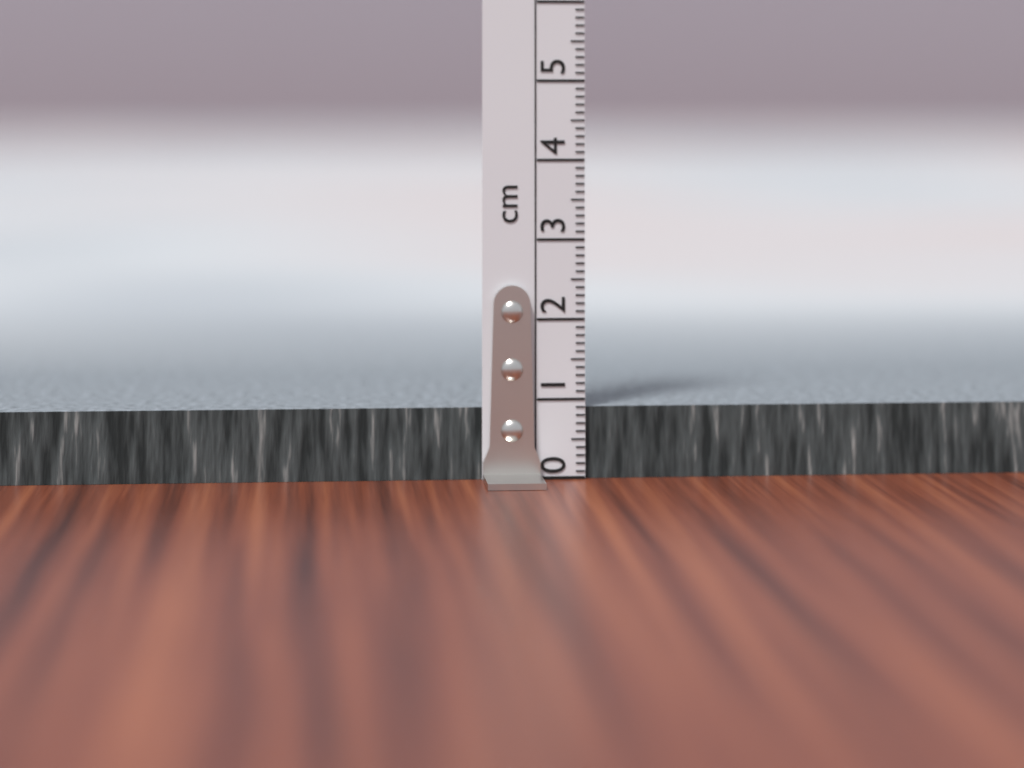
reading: 0.9 cm
